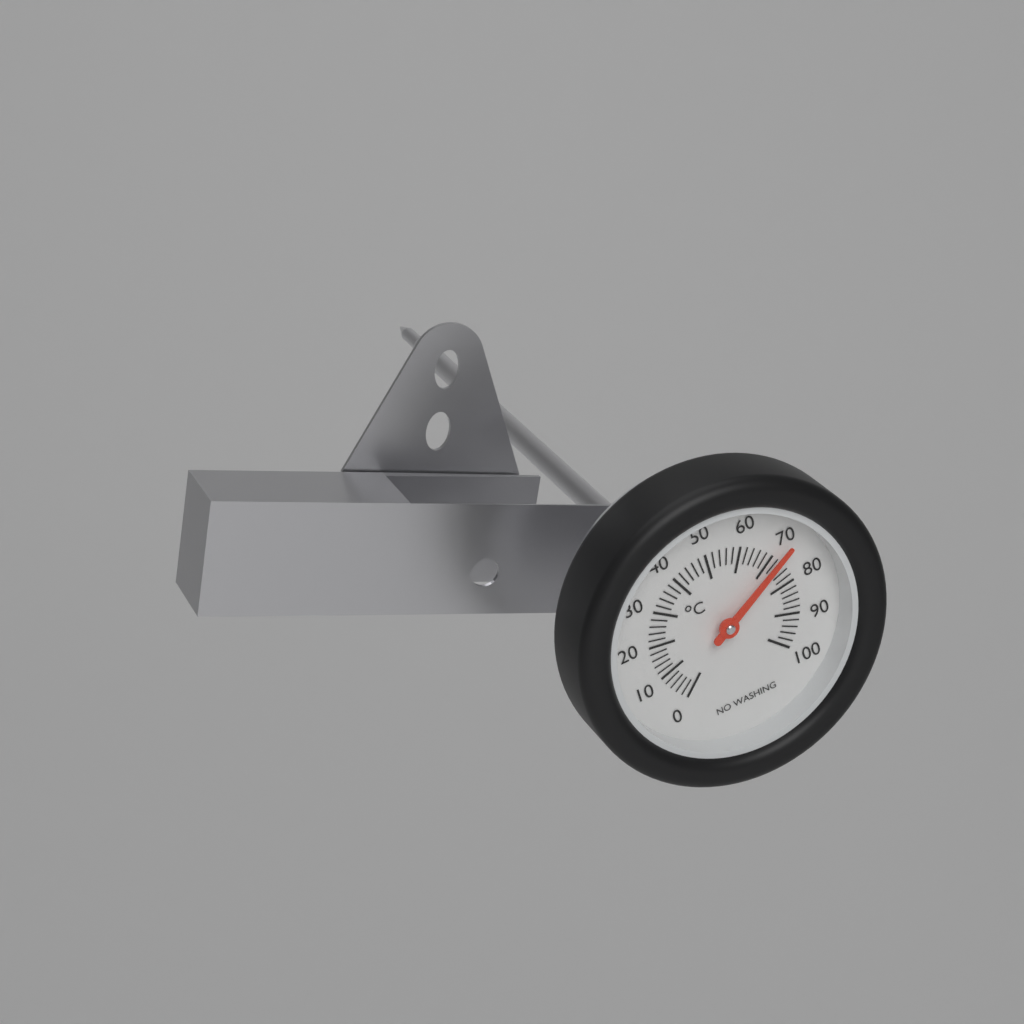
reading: 72 °C
